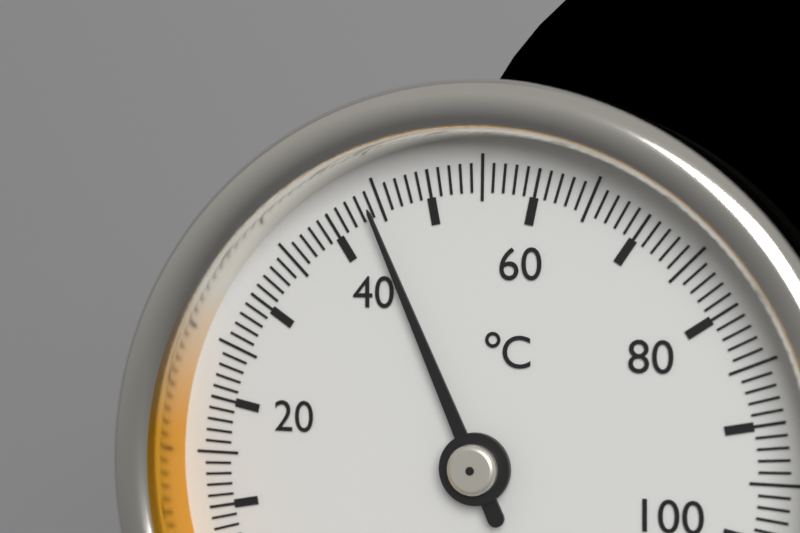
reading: 44 °C
